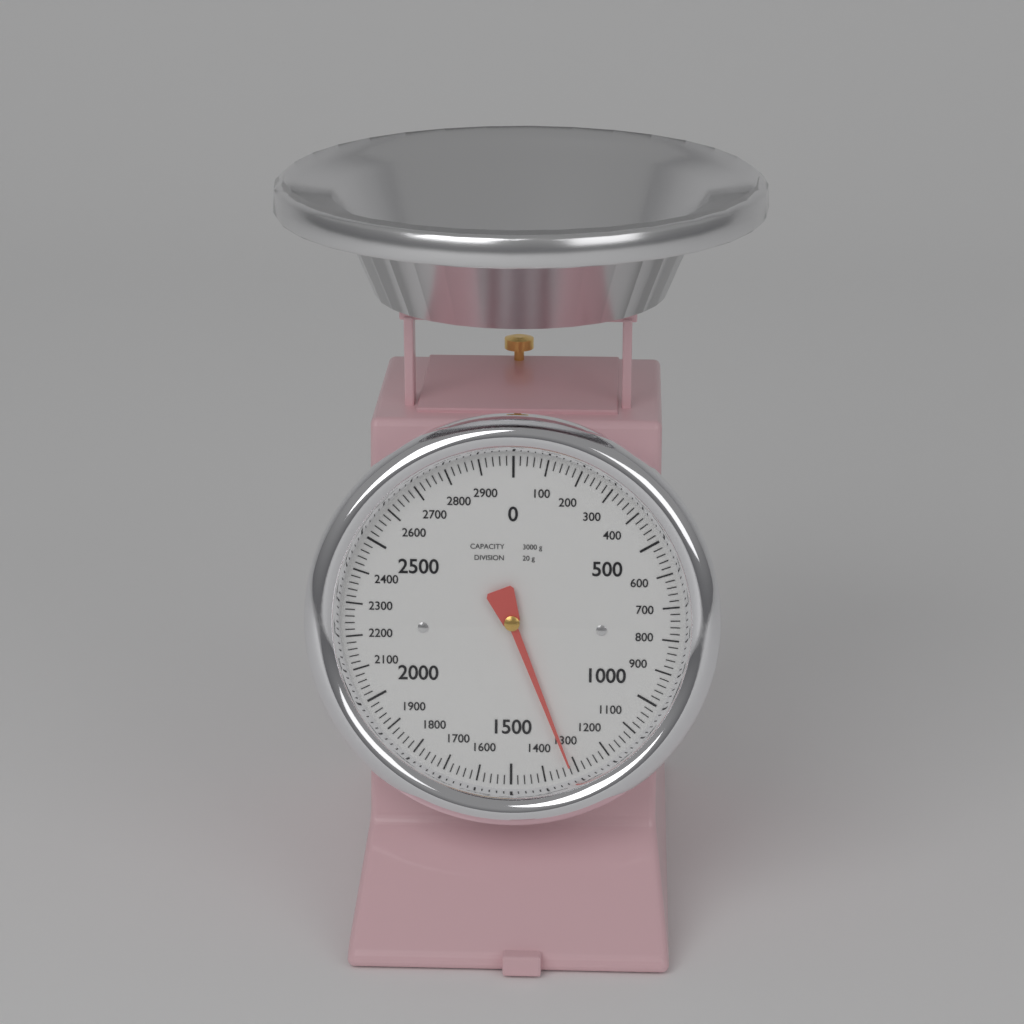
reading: 1320 g
